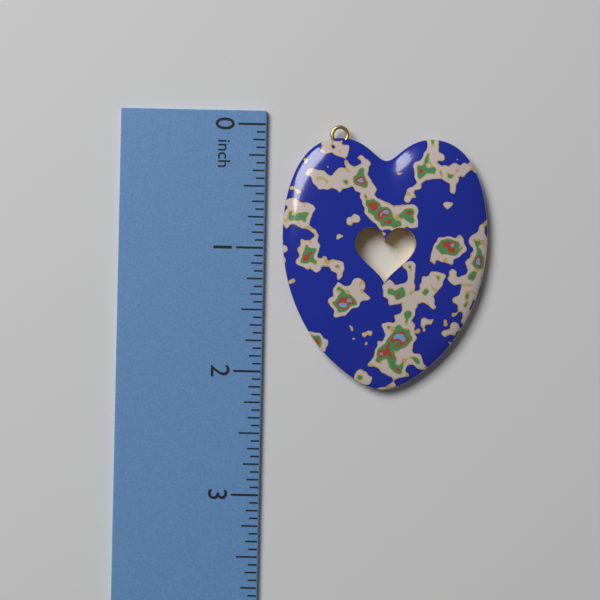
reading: 2.1250 in
